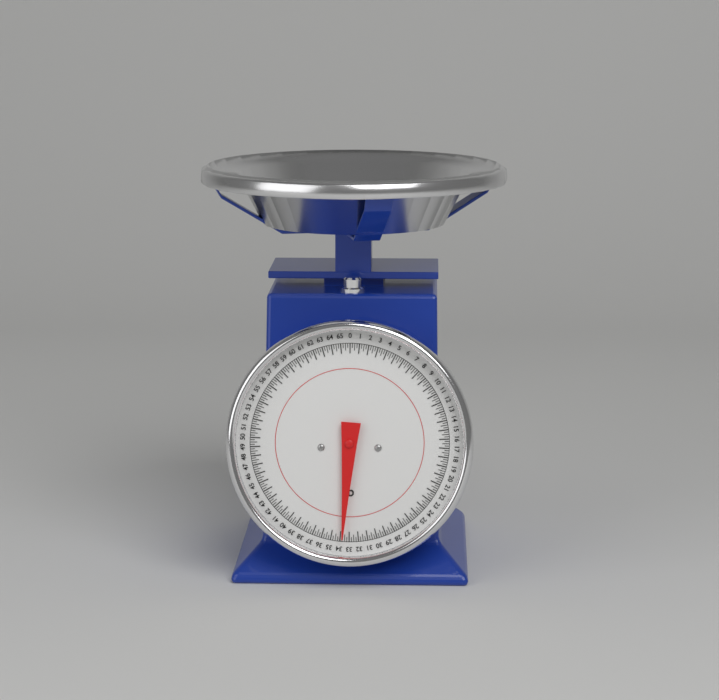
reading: 33.75 lb
